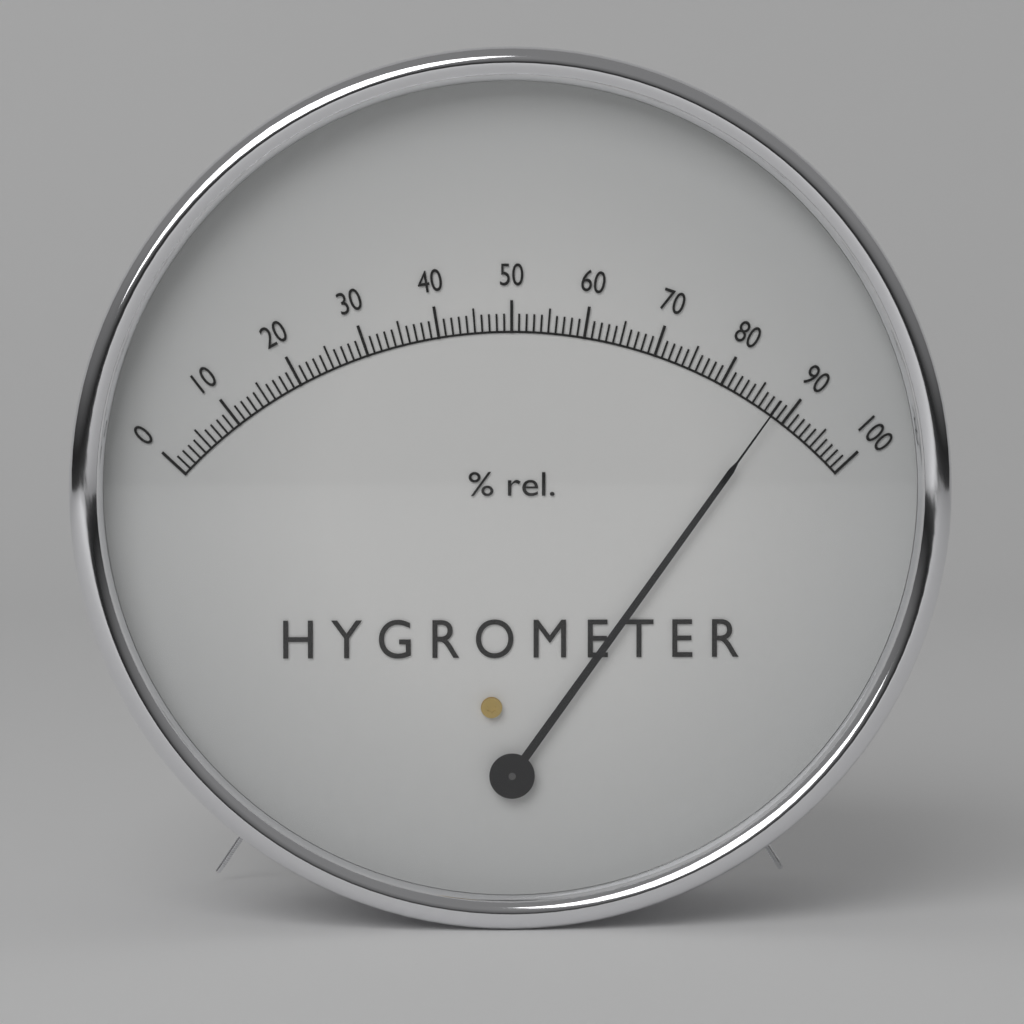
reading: 88 %
